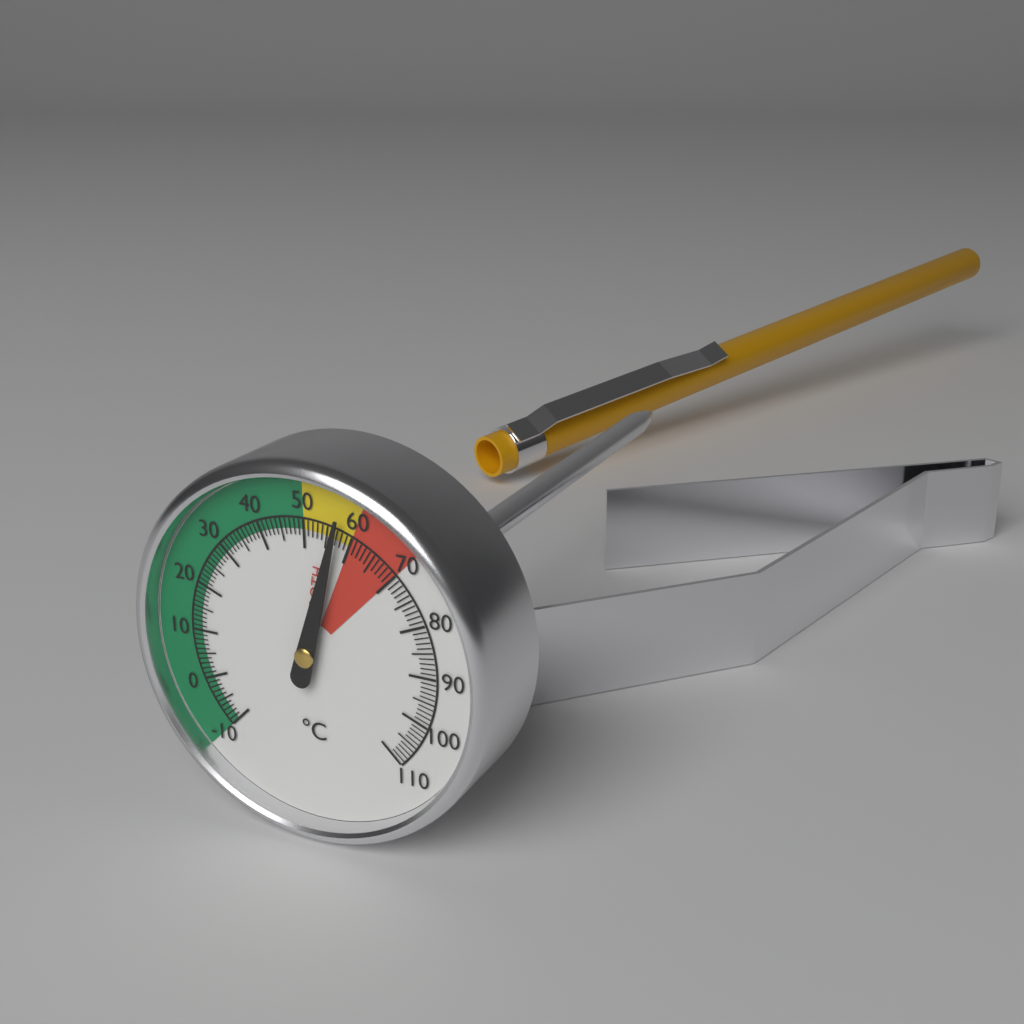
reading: 57 °C
